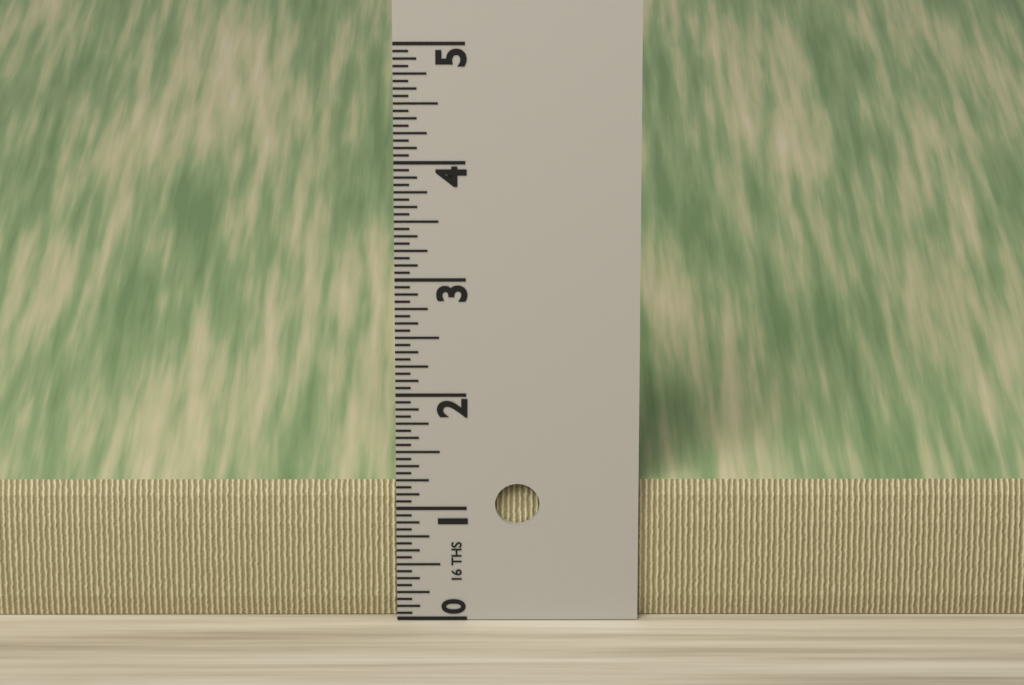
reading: 1.1875 in
